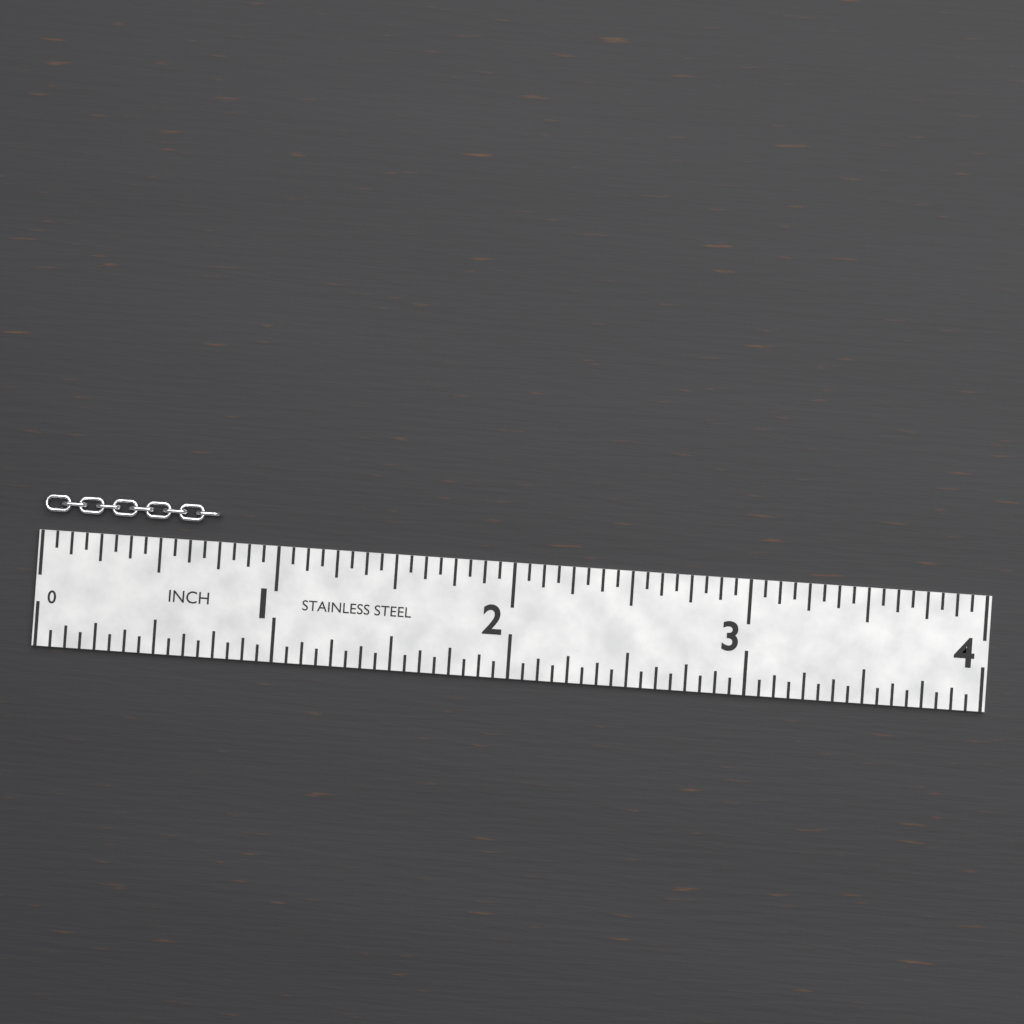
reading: 0.7500 in
